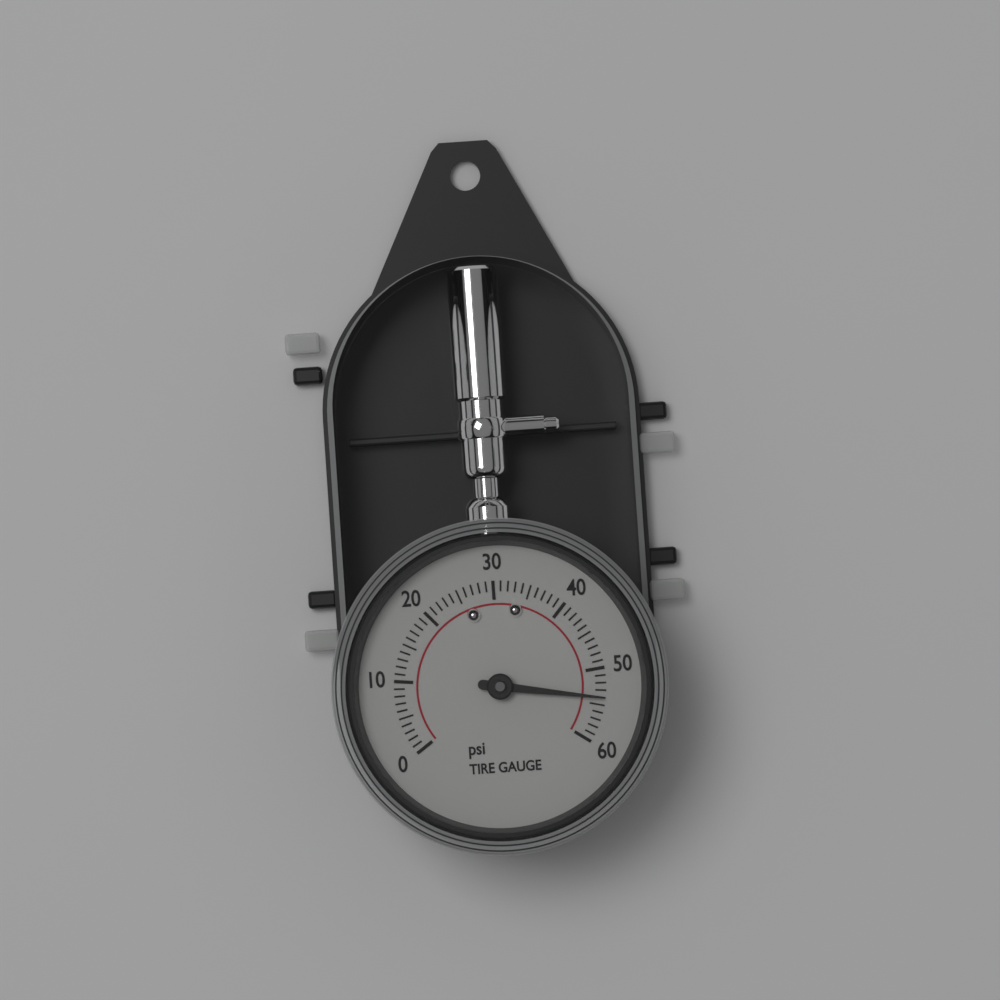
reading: 54 psi
